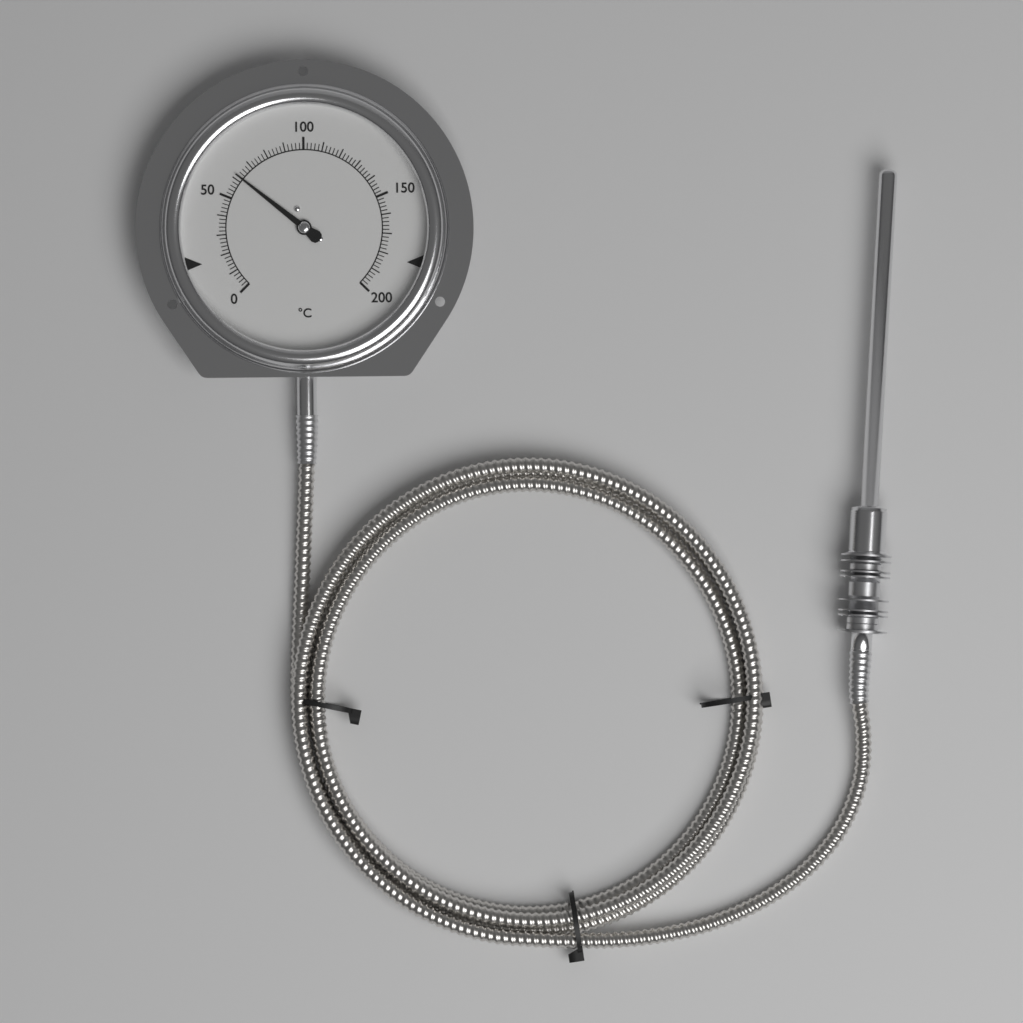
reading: 62 °C
